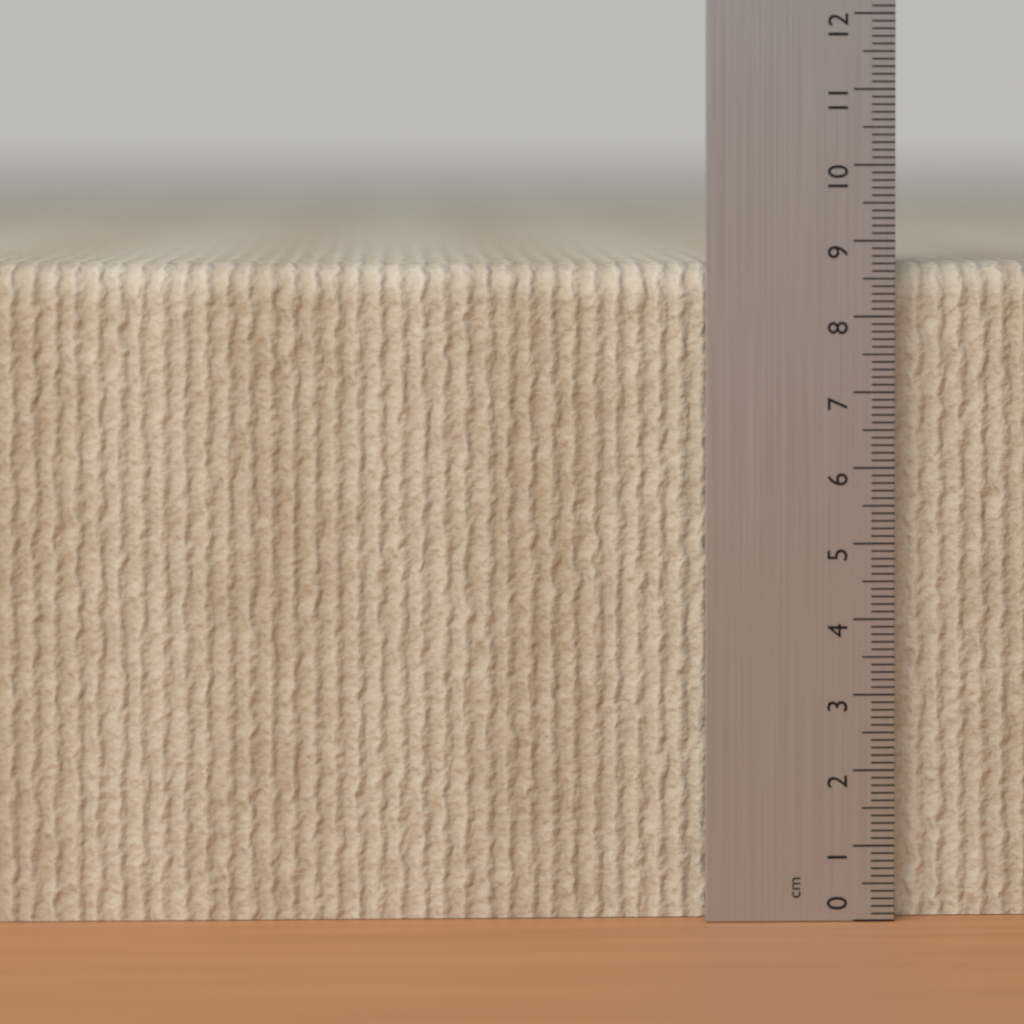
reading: 8.7 cm
